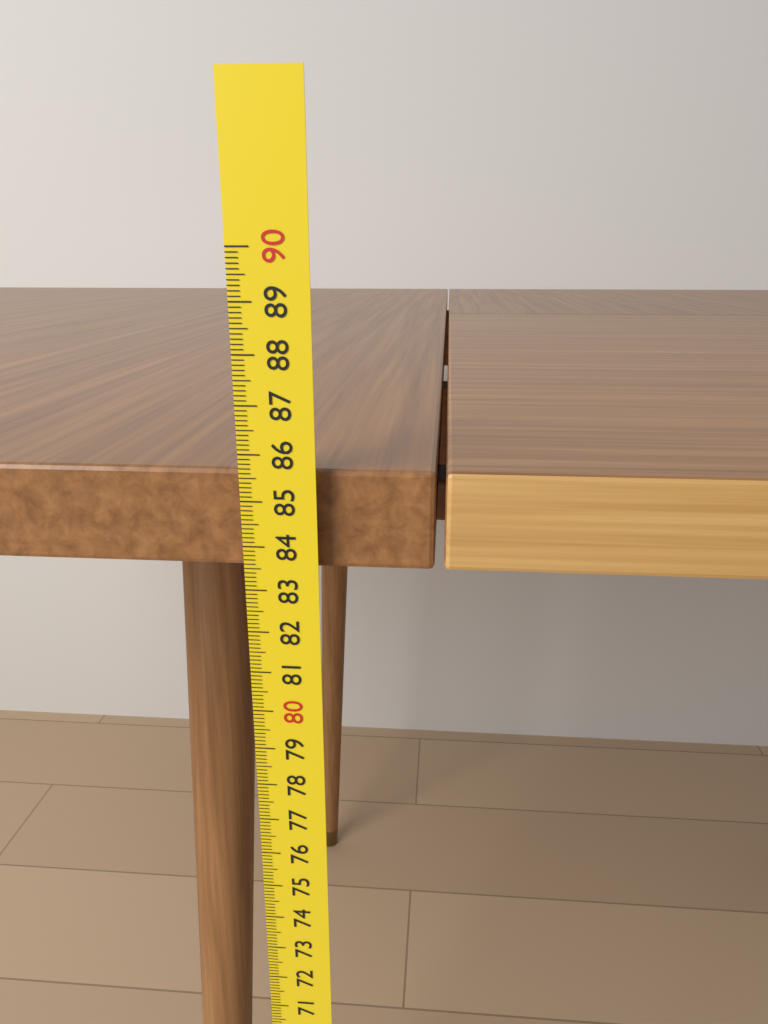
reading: 85.6 cm
